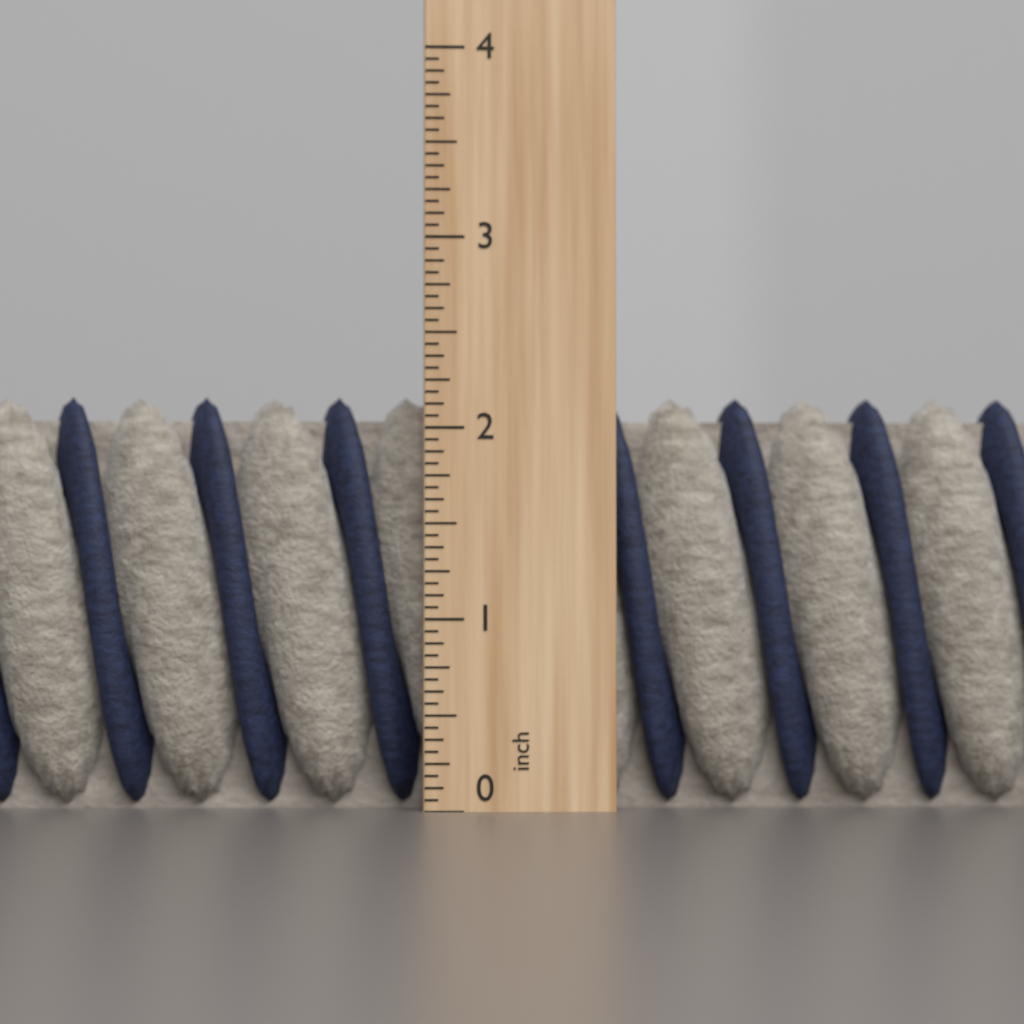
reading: 2.1875 inch
